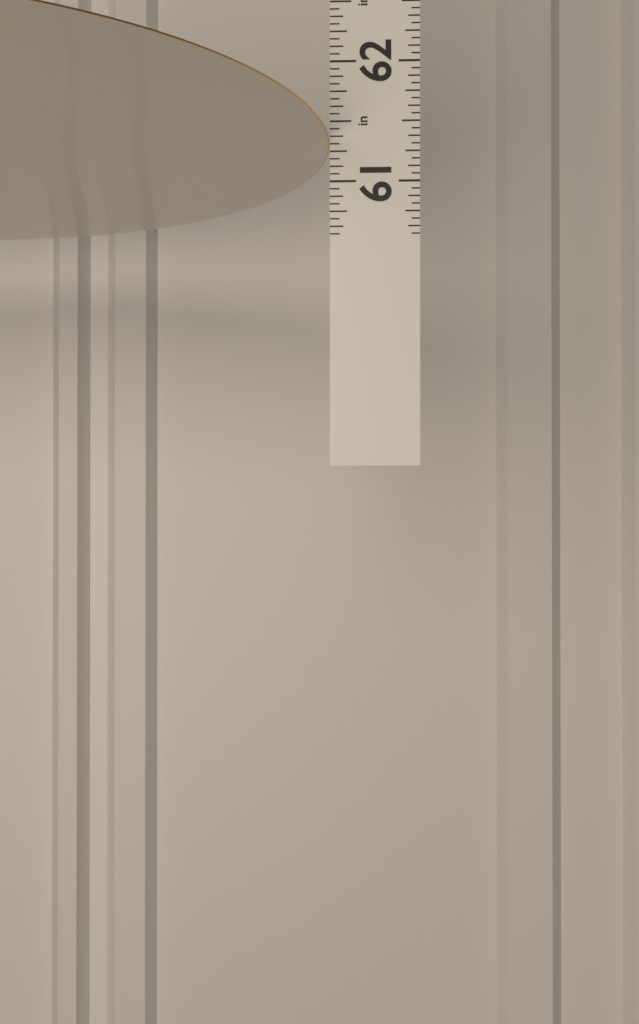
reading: 61.3750 in
